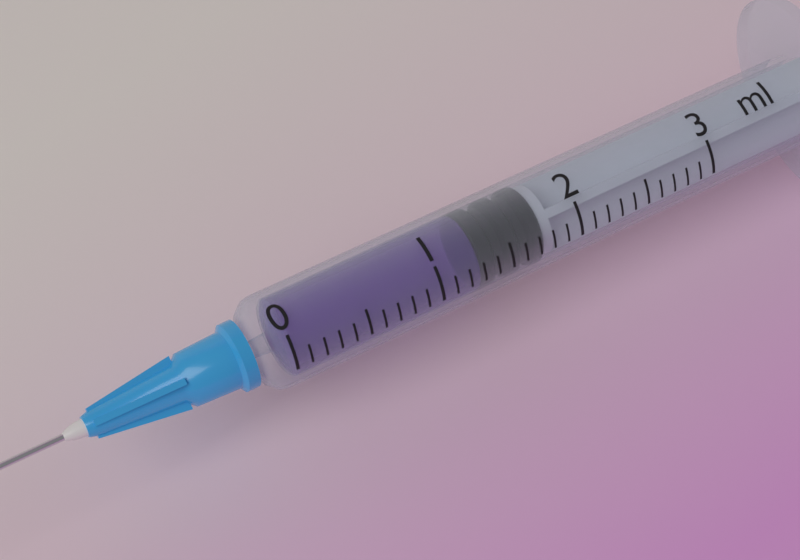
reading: 1.3 ml
